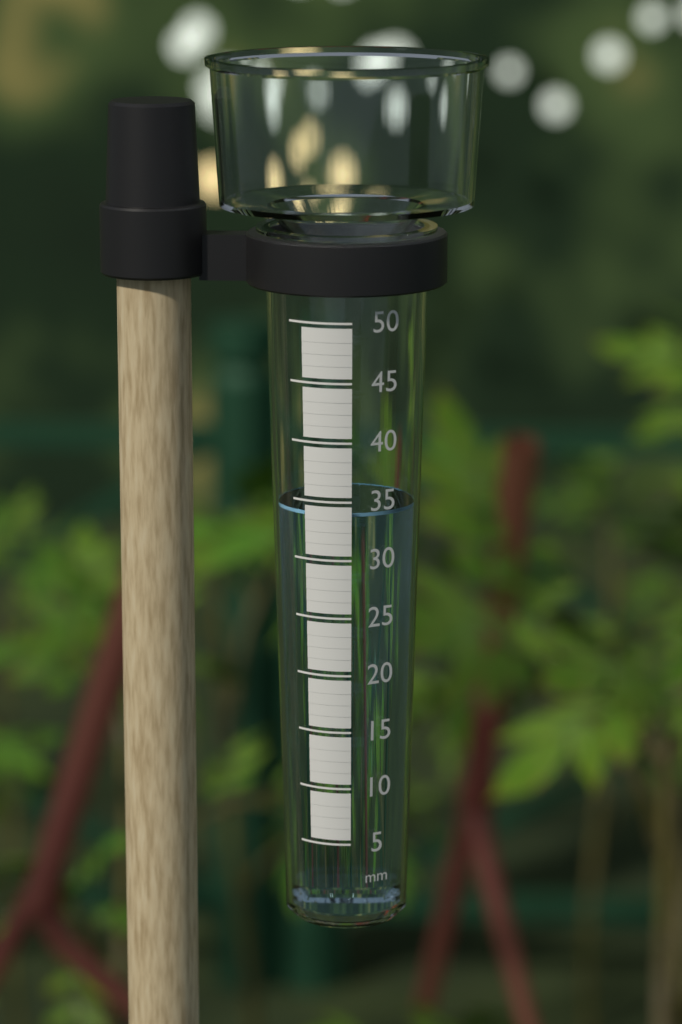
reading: 34 mm
